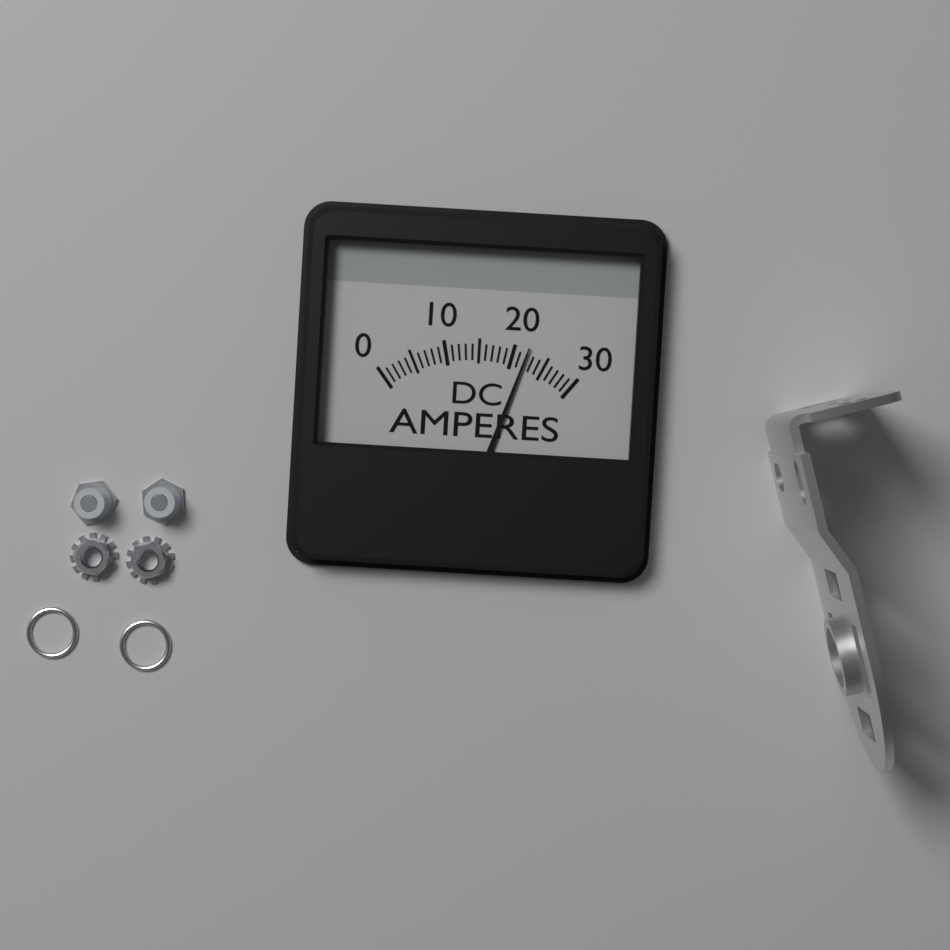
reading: 22 A
